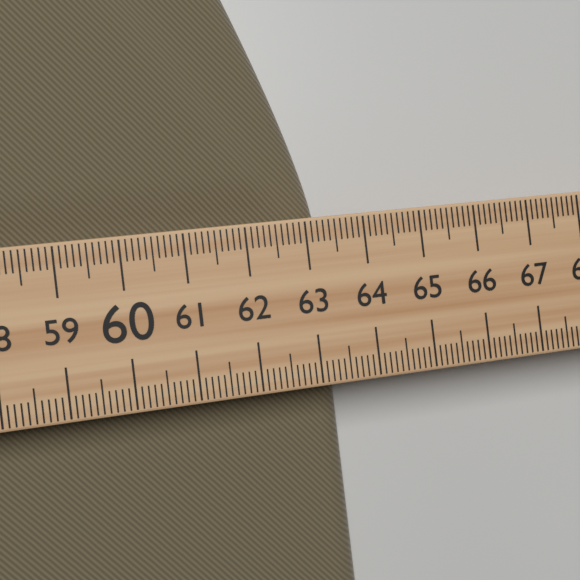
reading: 63.4 (no unit)
